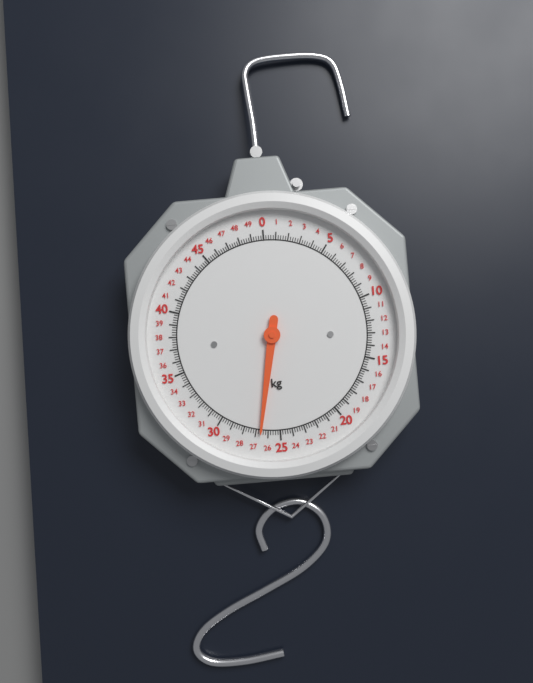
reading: 26.6 kg
